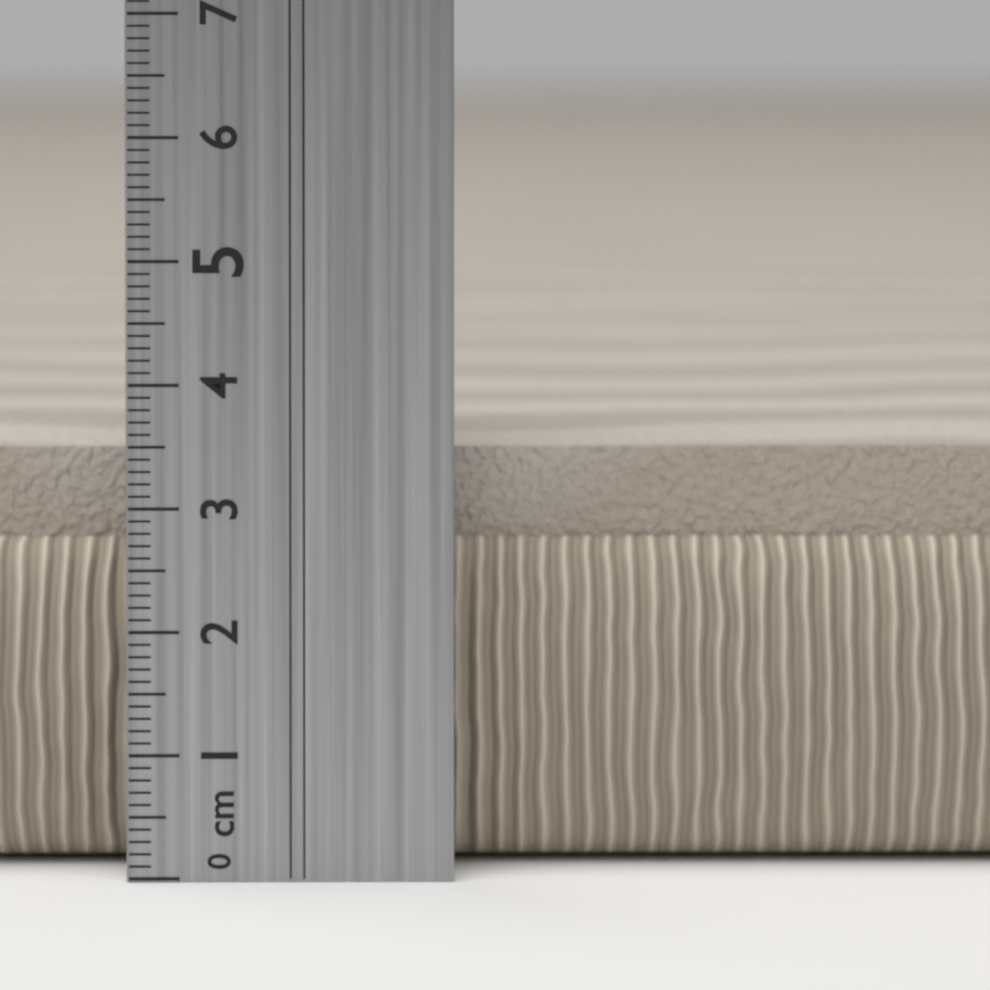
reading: 3.4 cm
